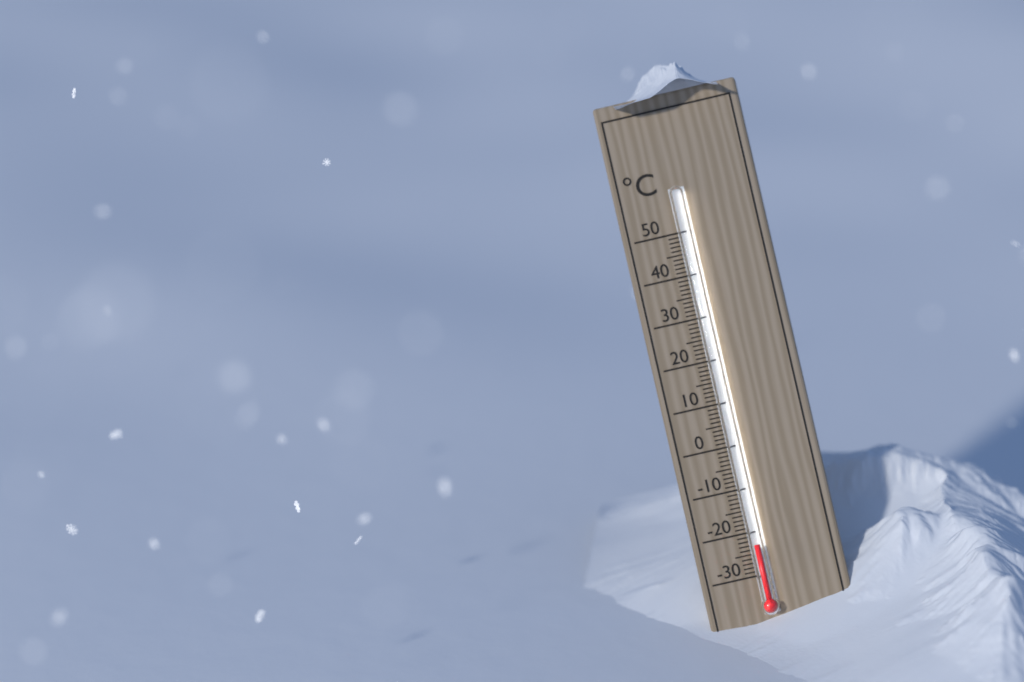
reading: -23 °C
